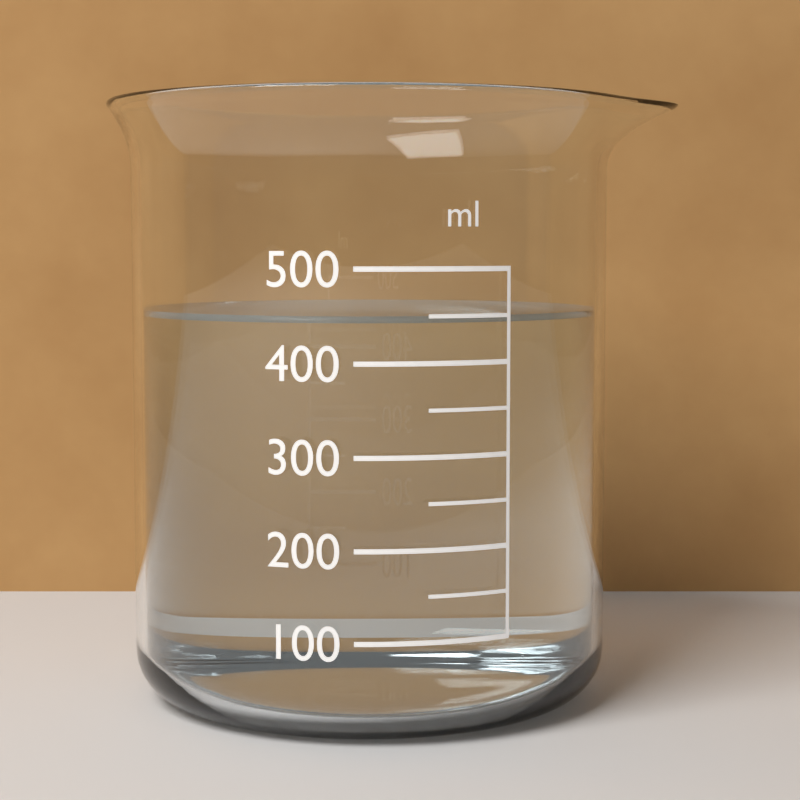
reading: 450 ml
